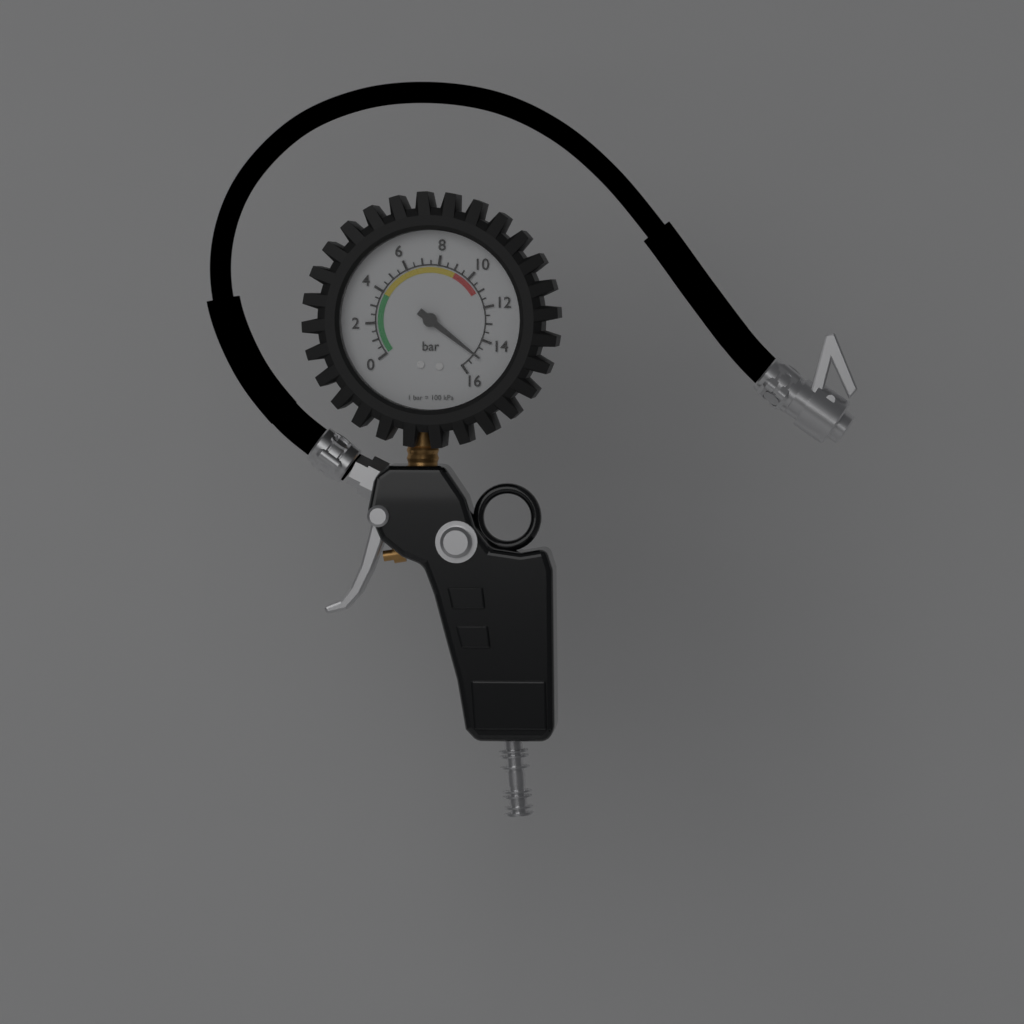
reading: 15.0 bar
